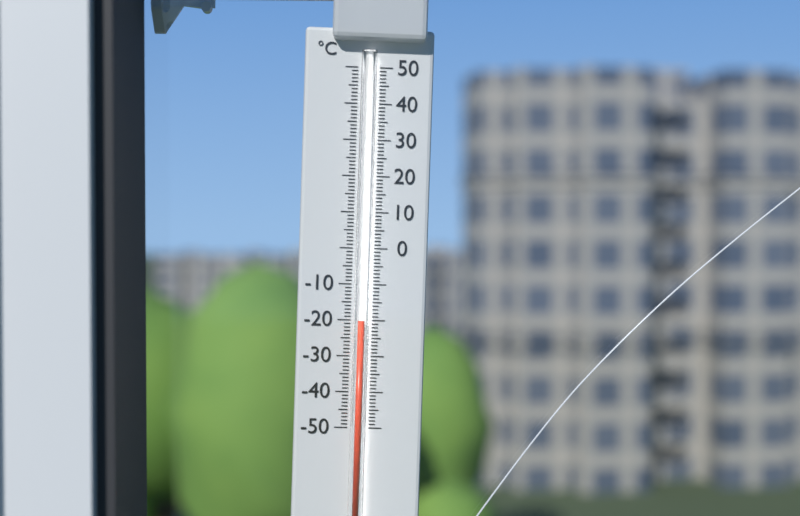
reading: -20 °C
